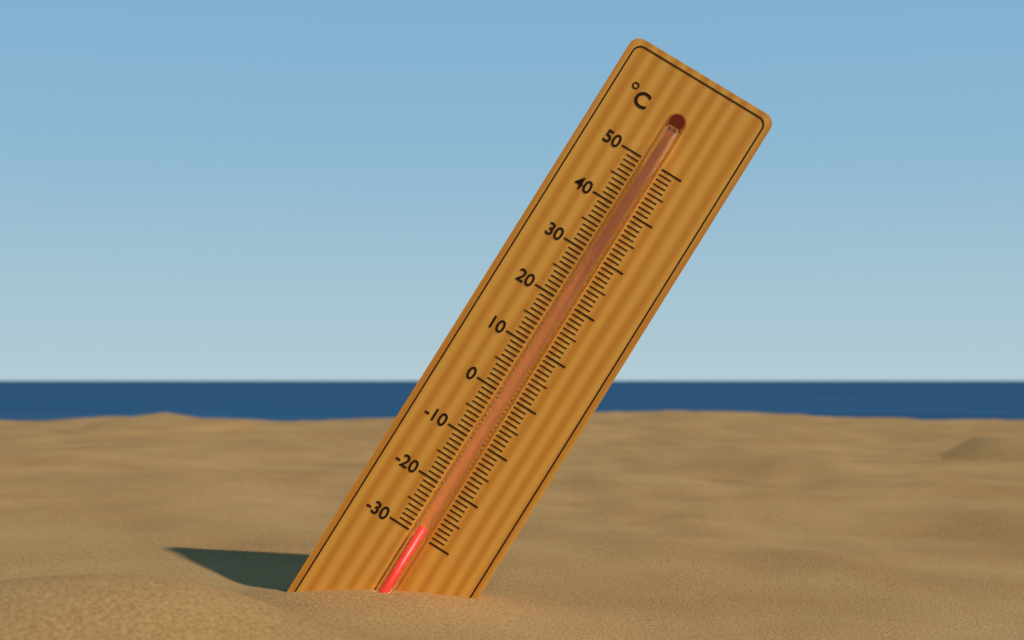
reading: -28 °C
